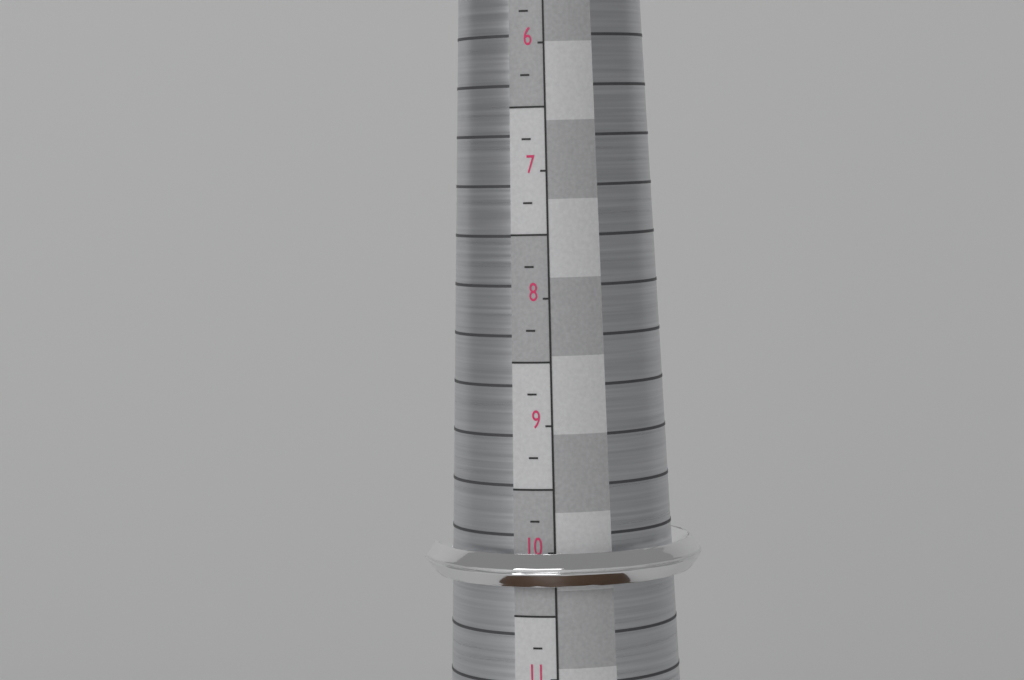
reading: 10.25 (no unit)
